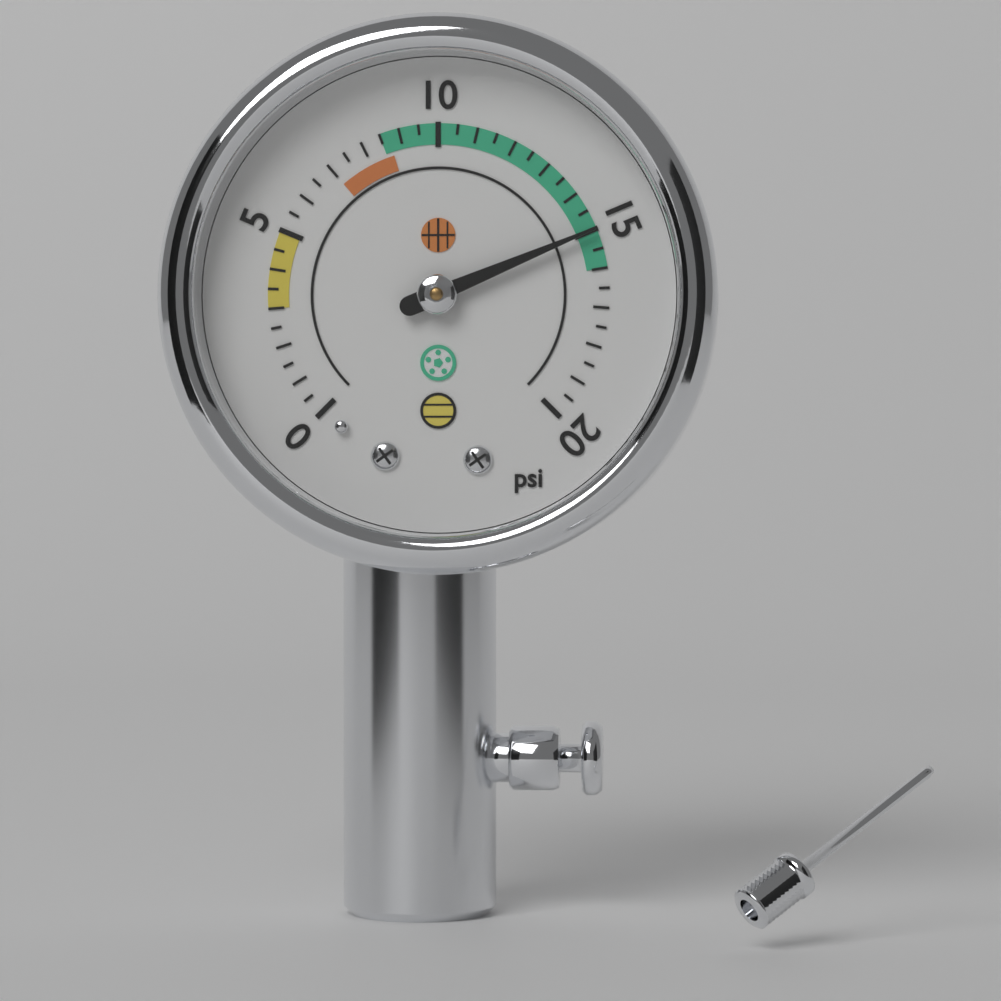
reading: 15.0 psi
